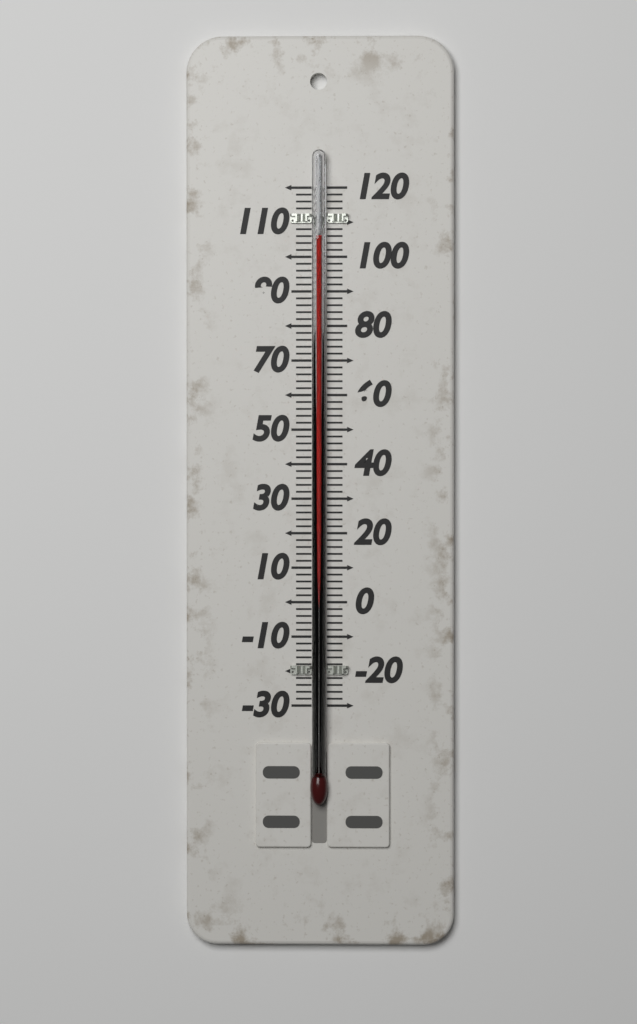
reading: 106 (no unit)
